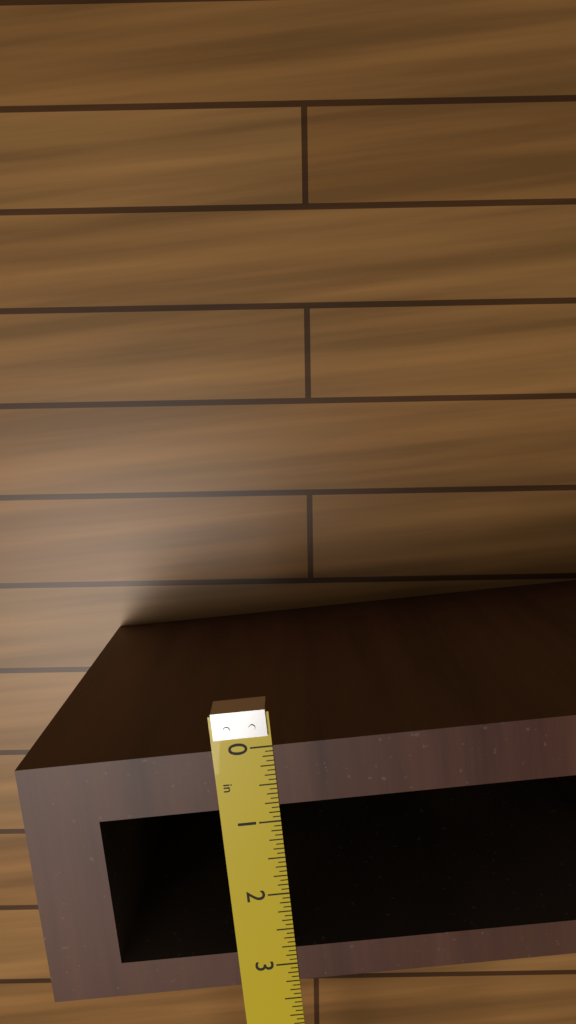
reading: 3.2500 in
